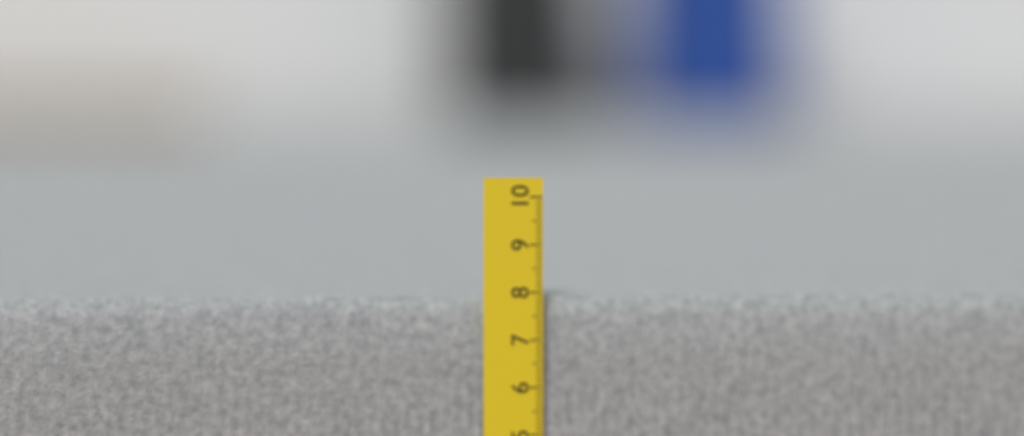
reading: 7.9 cm
